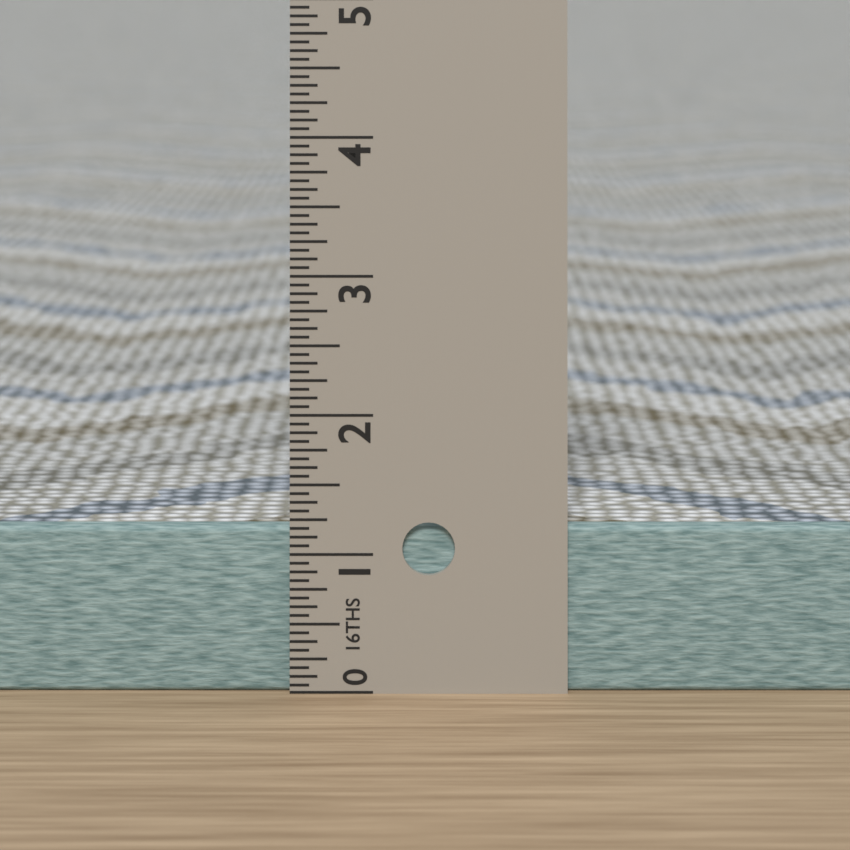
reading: 1.1875 in
